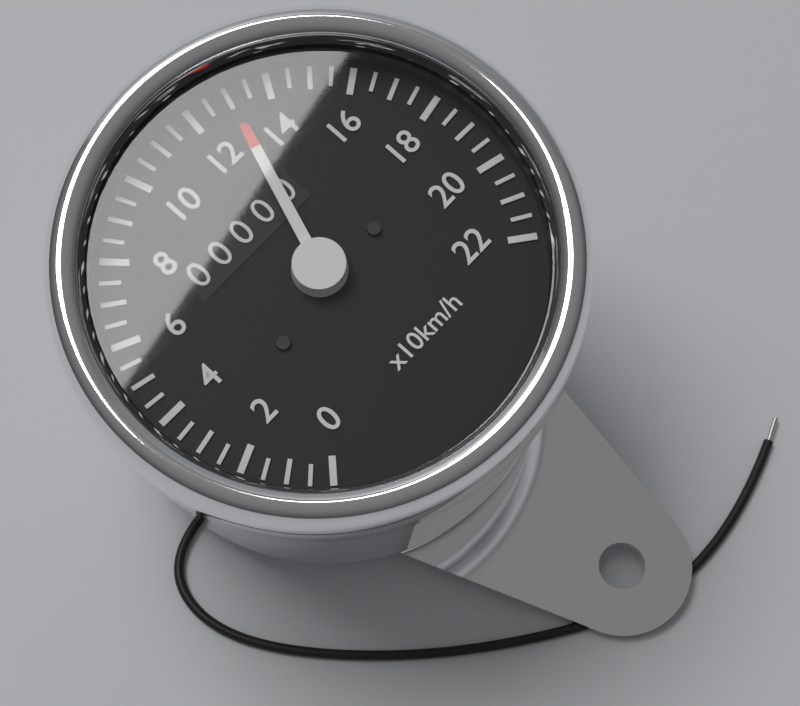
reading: 130 km/h
